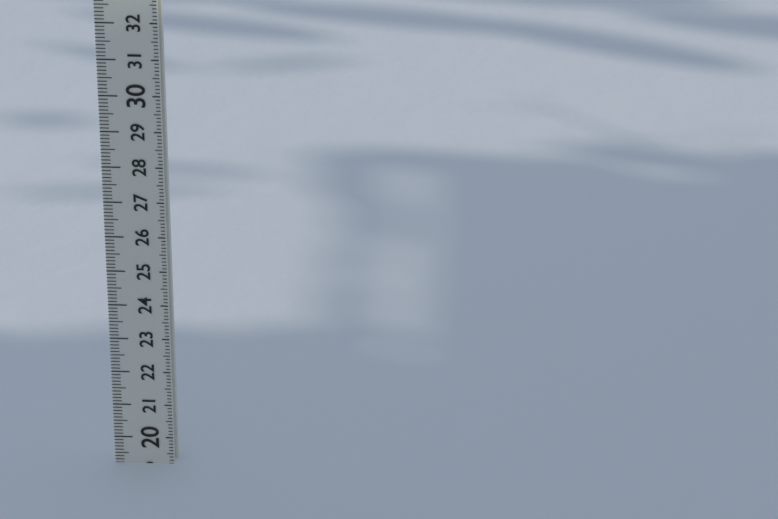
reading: 19.2 (no unit)
